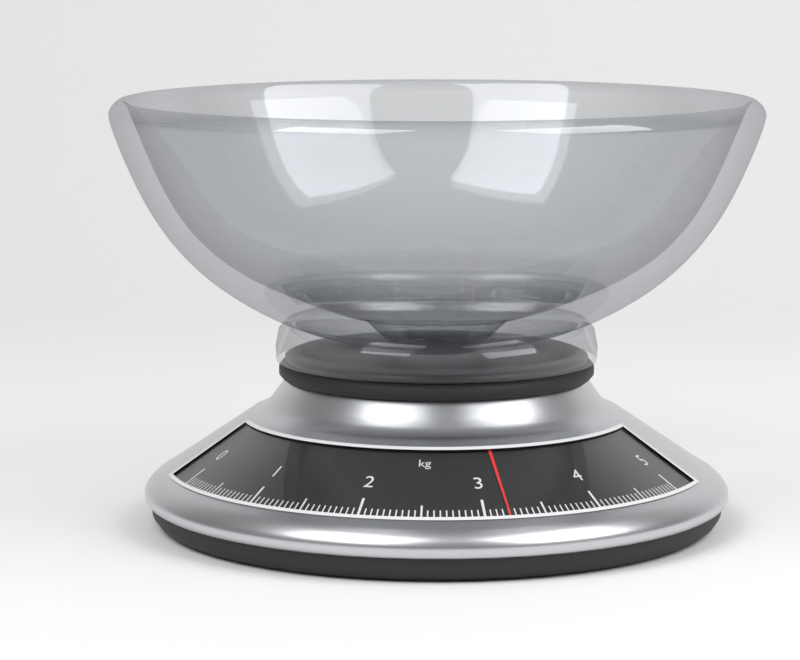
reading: 3.20 kg
